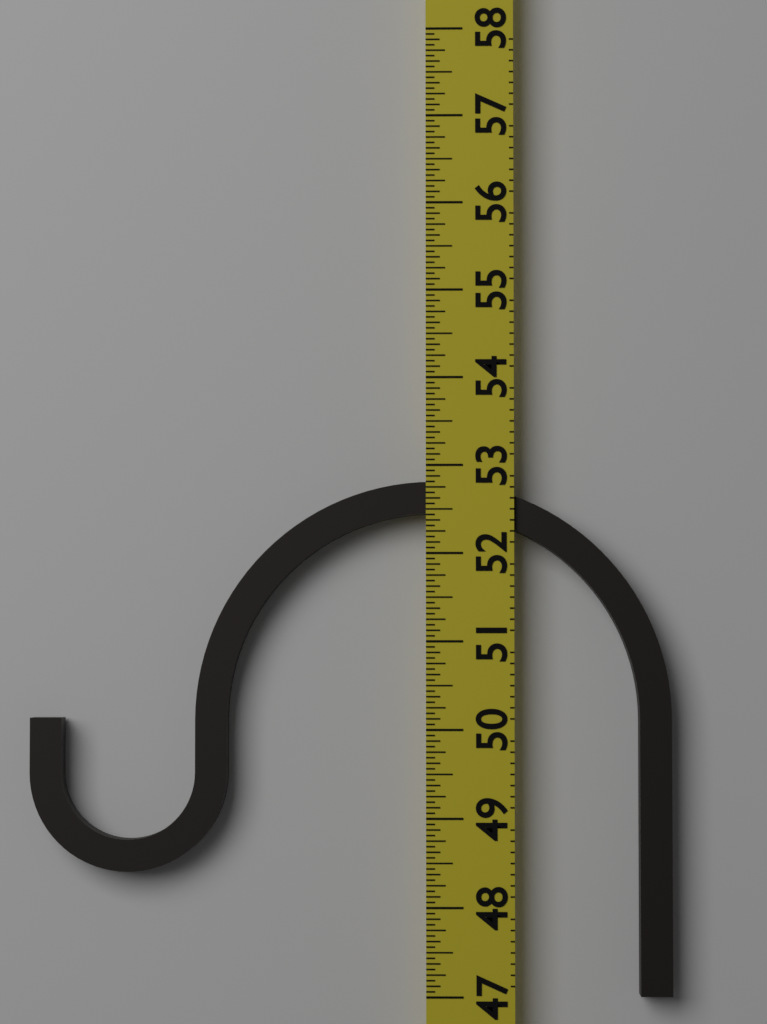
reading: 52.8125 (no unit)
